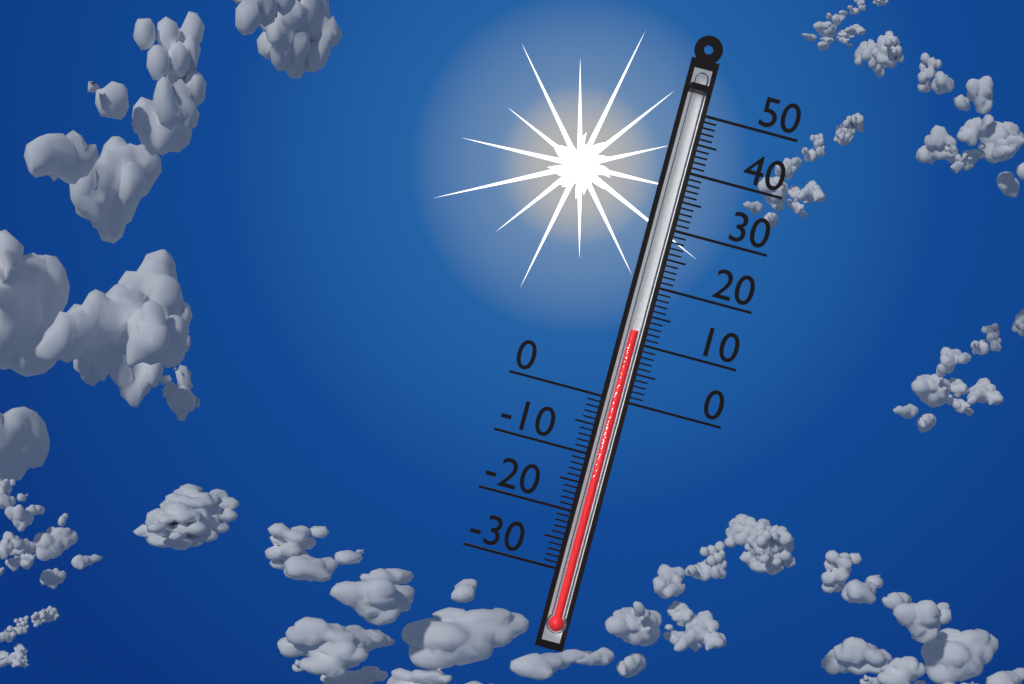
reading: 12 (no unit)
